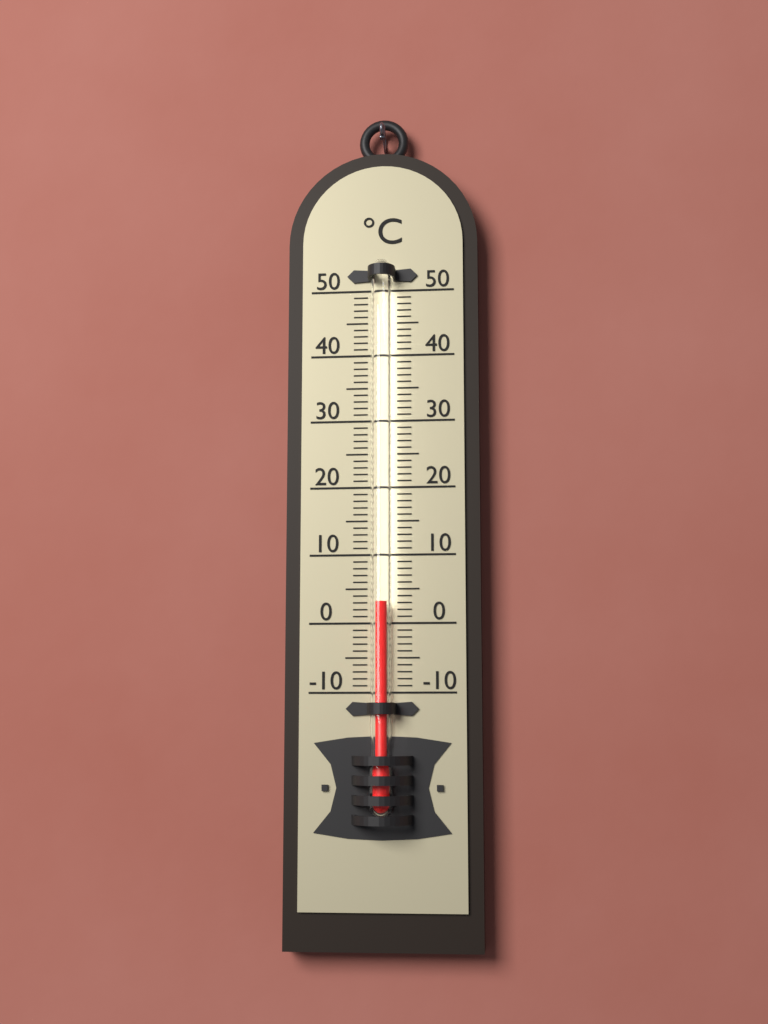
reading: 3 °C
